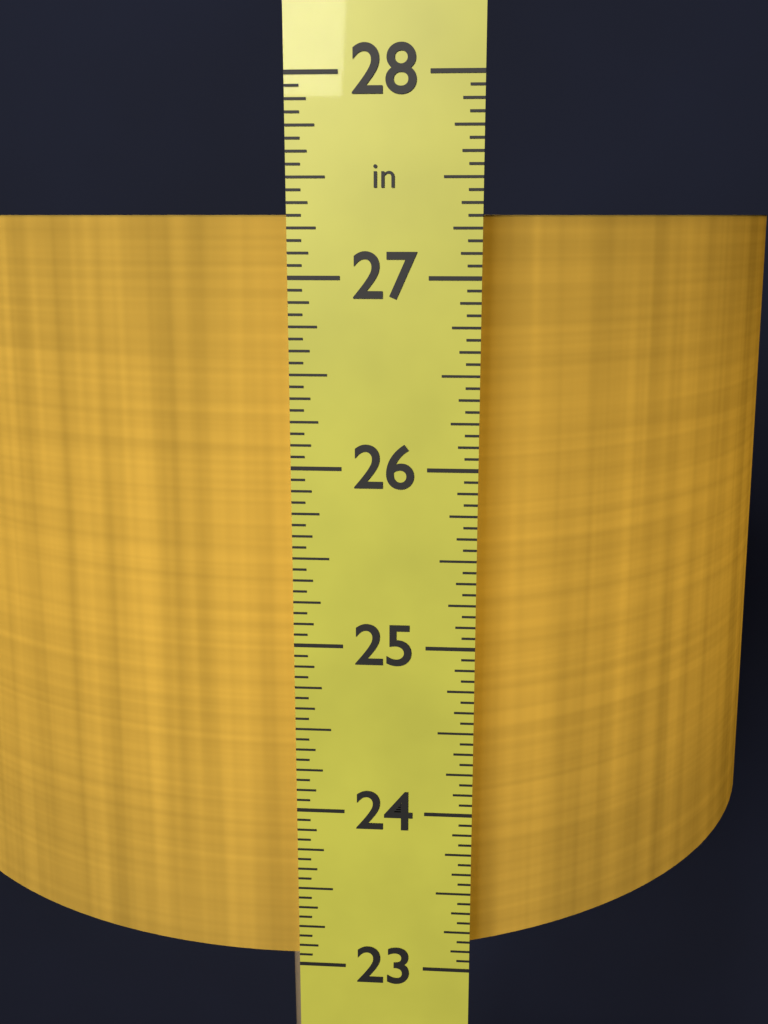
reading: 27.3125 in
